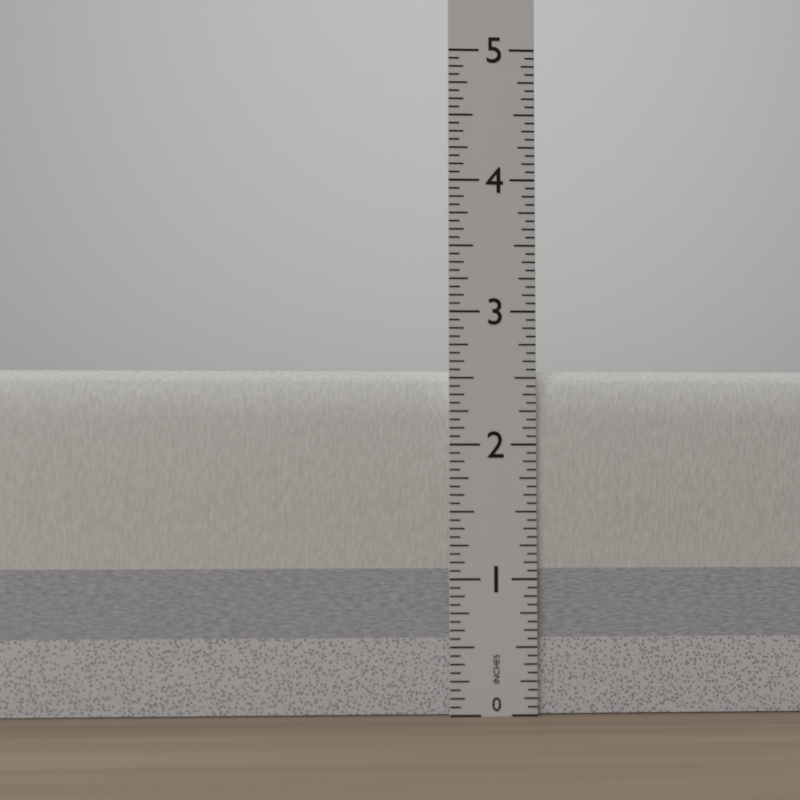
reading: 2.5625 in
